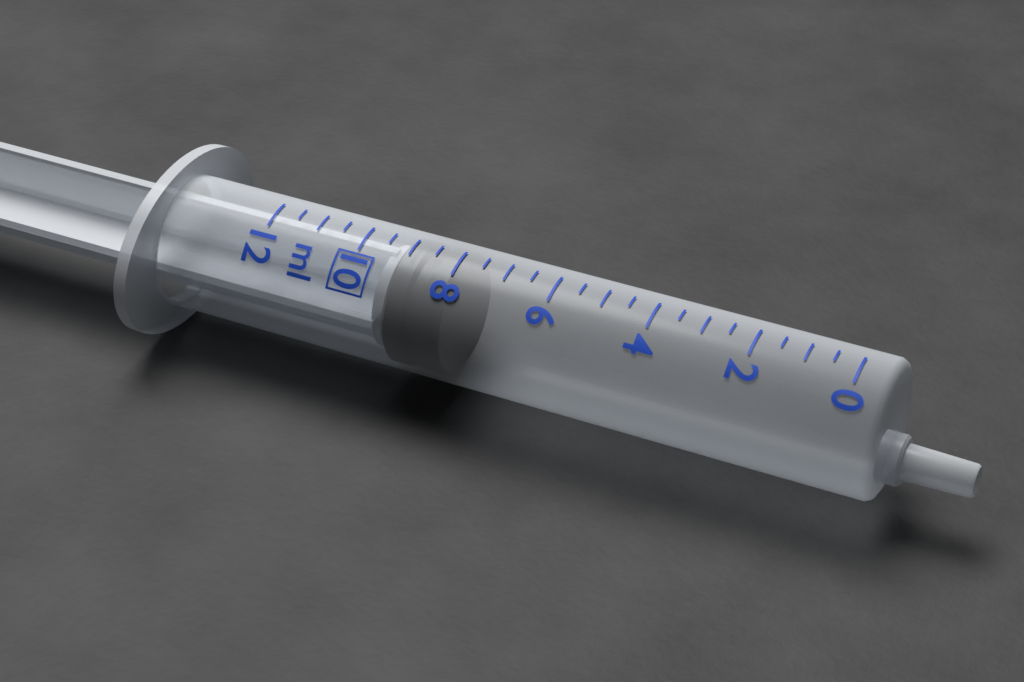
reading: 8.0 ml
